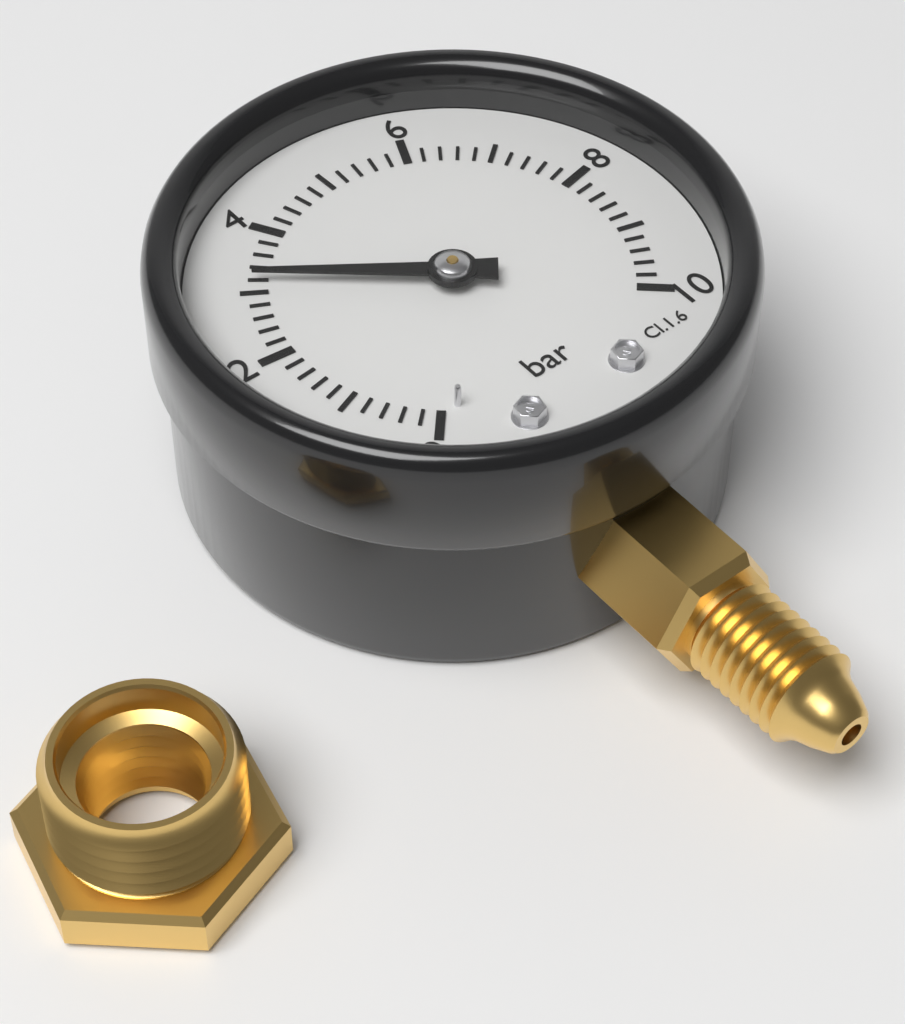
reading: 3.2 bar
